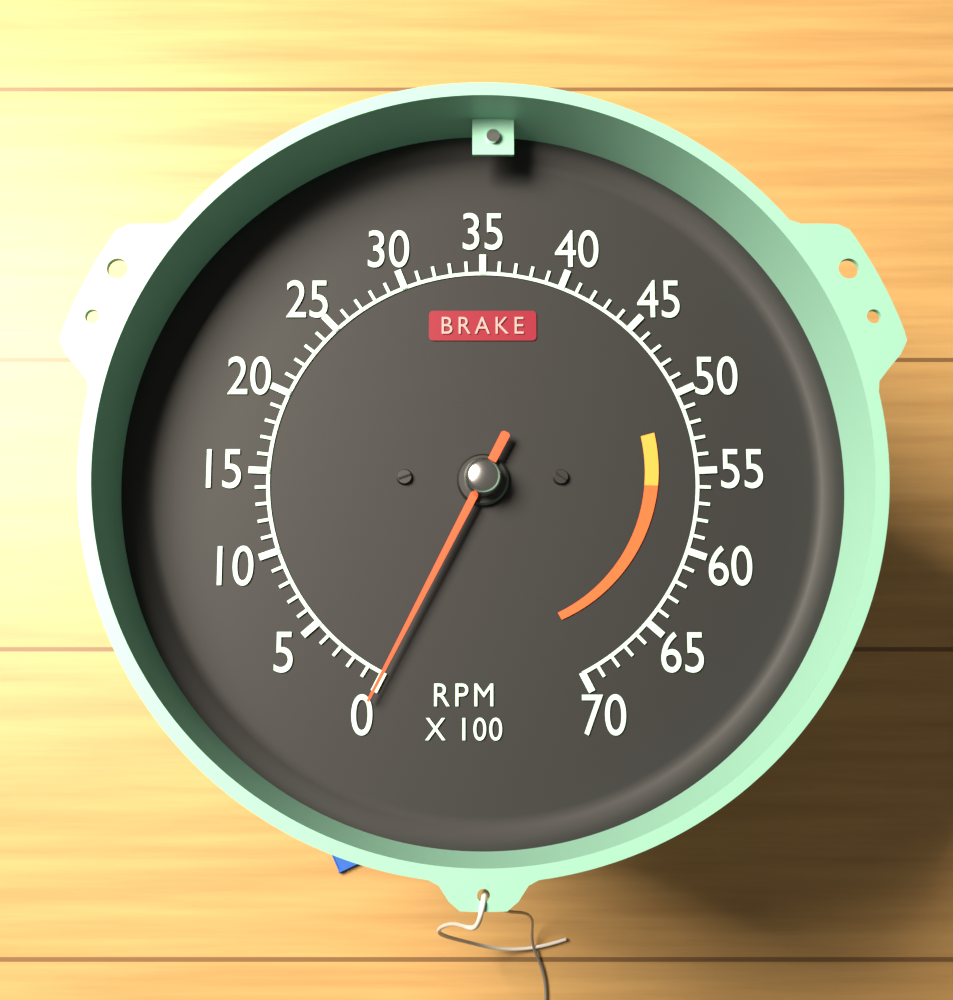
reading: 0 RPM
